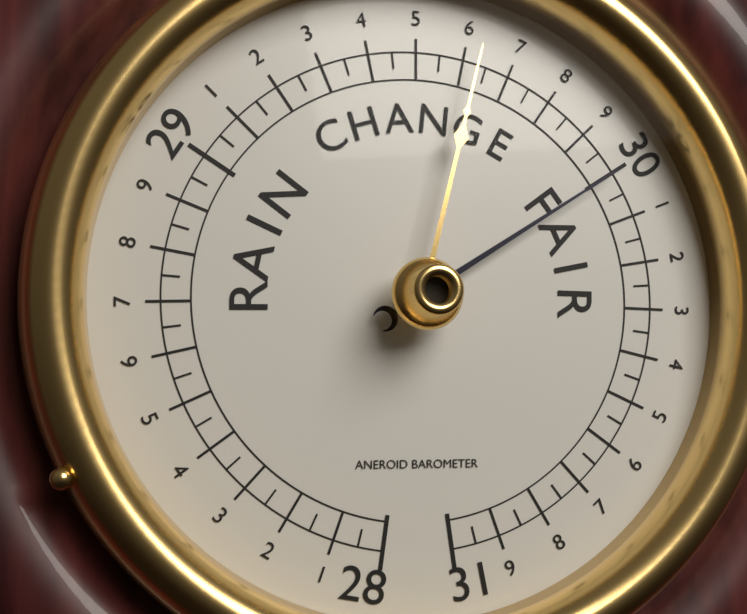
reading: 30.00 (no unit)
